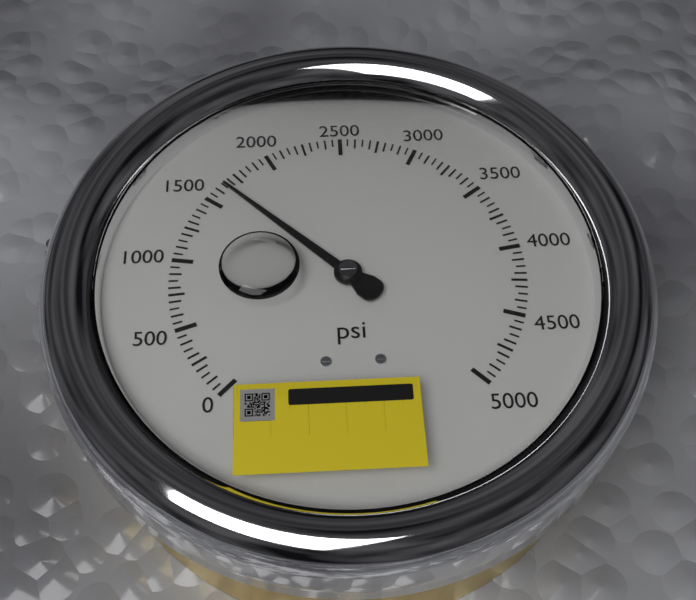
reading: 1650 psi
